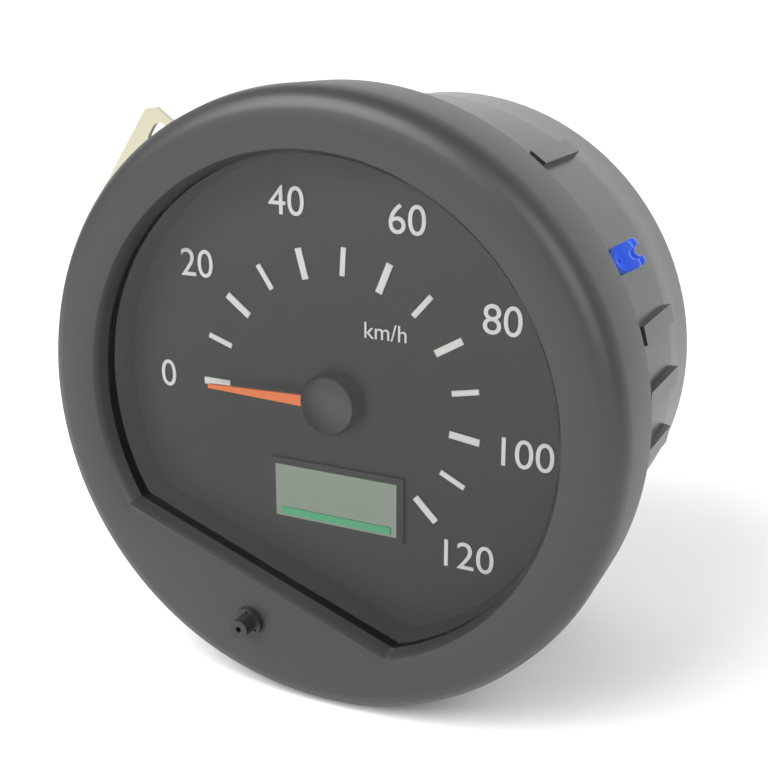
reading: 0 km/h
